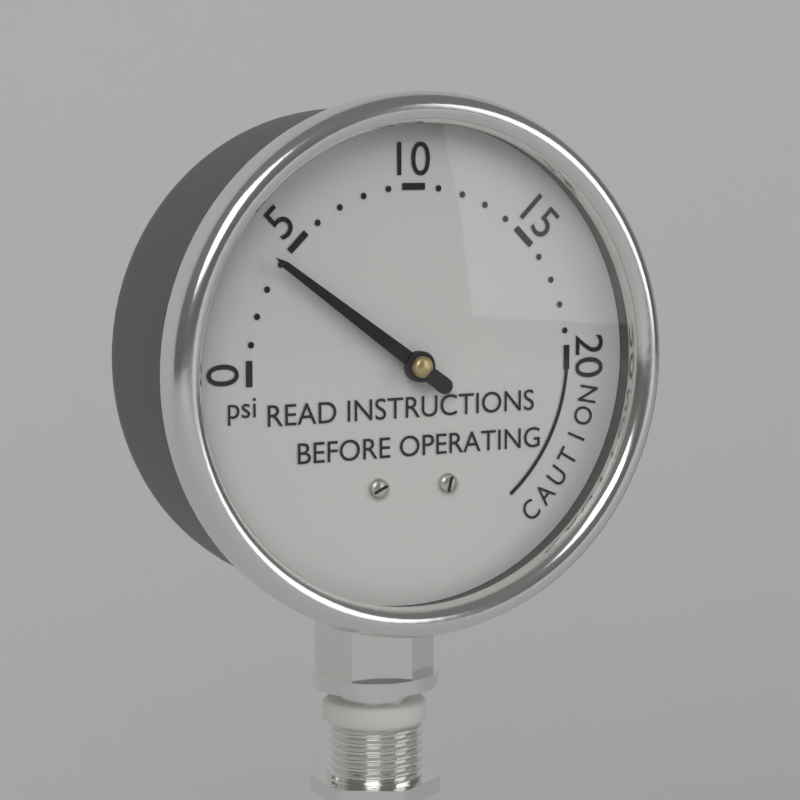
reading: 4 psi
